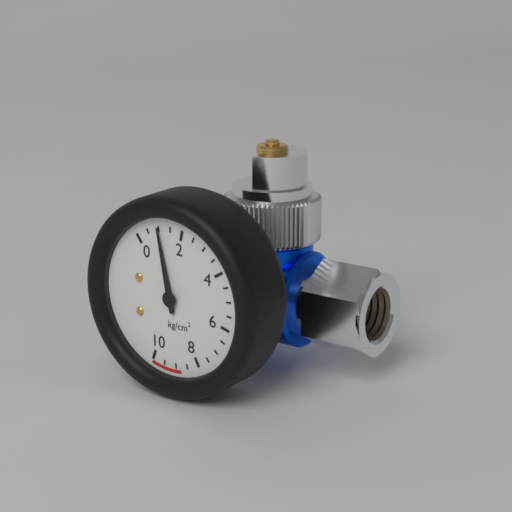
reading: 1.0 kg/cm²
